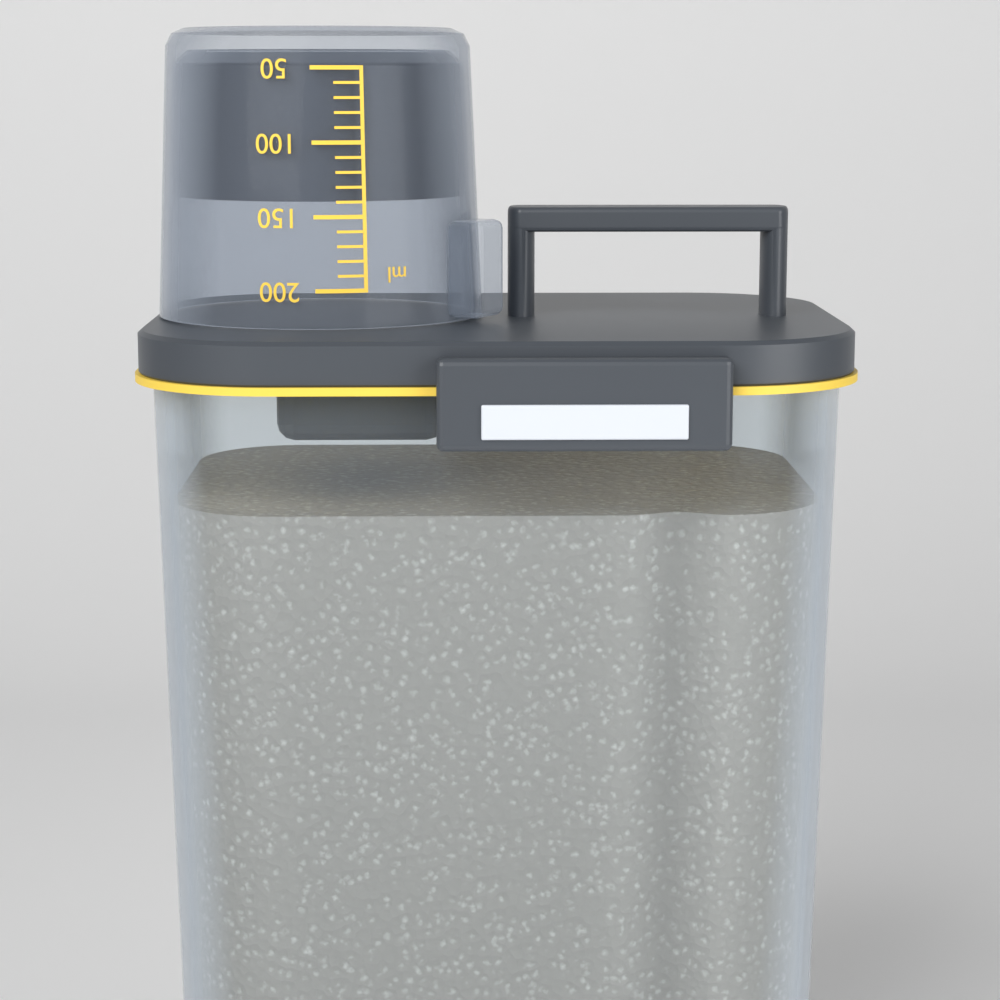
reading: 140 ml
